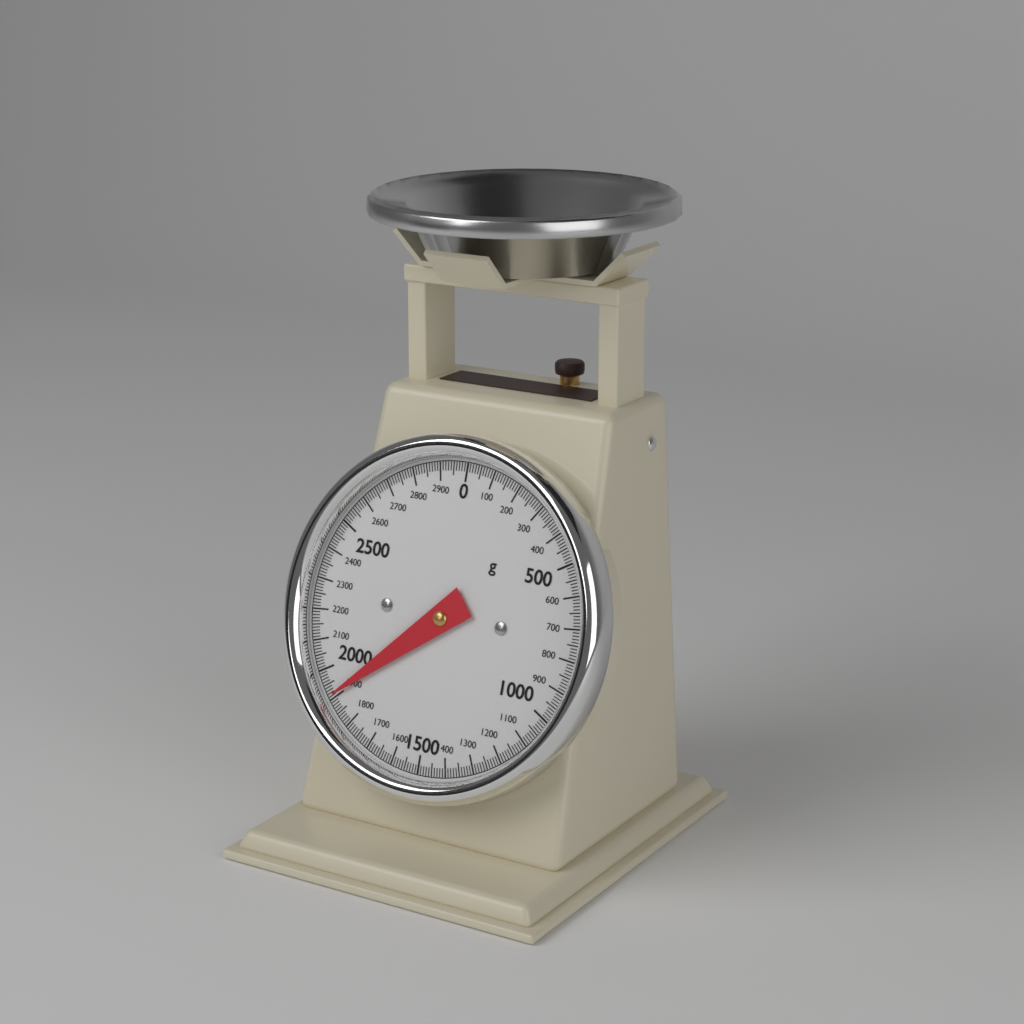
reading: 1910 g
